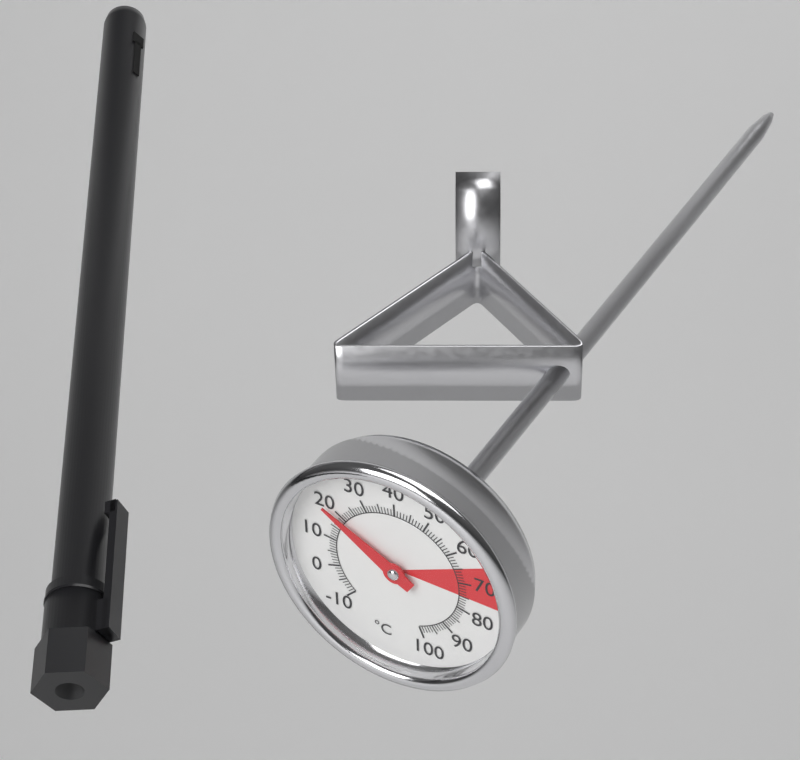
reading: 19 °C
